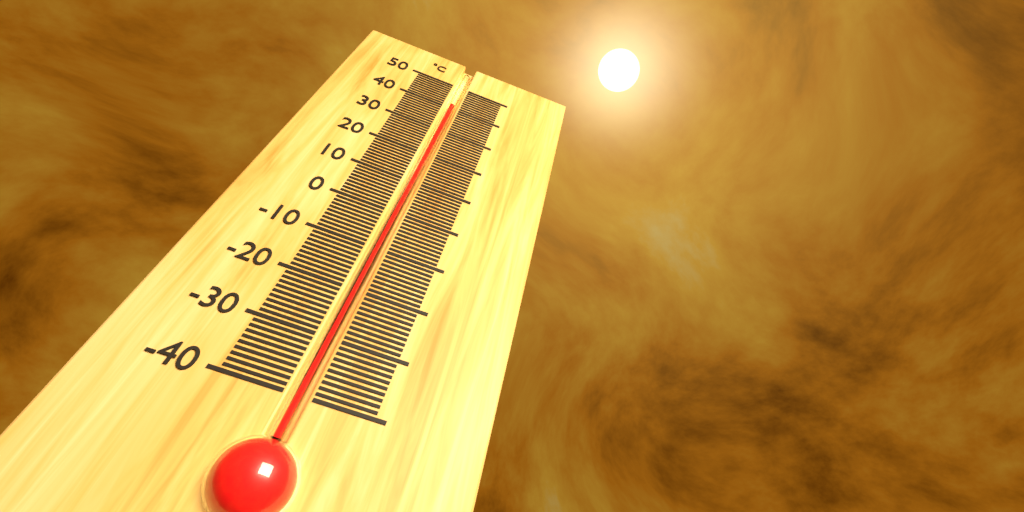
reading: 42 °C
